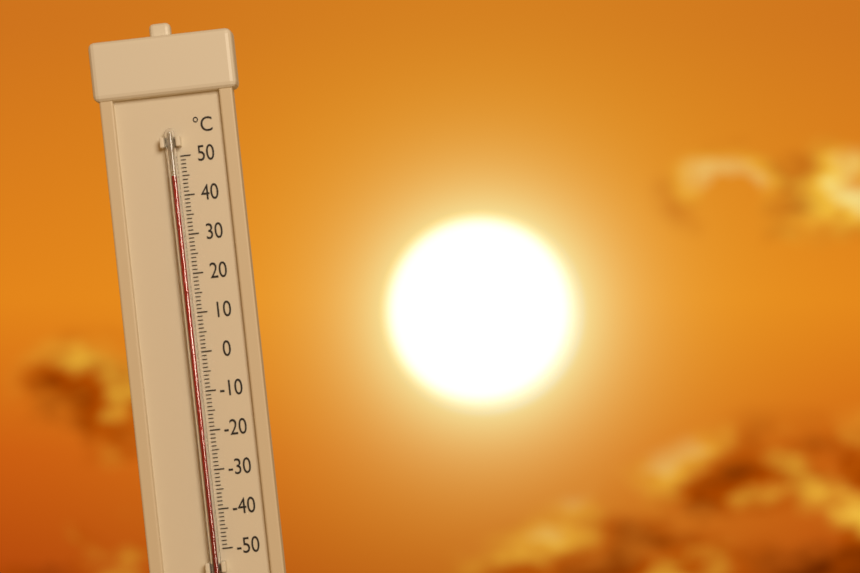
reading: 45 °C
